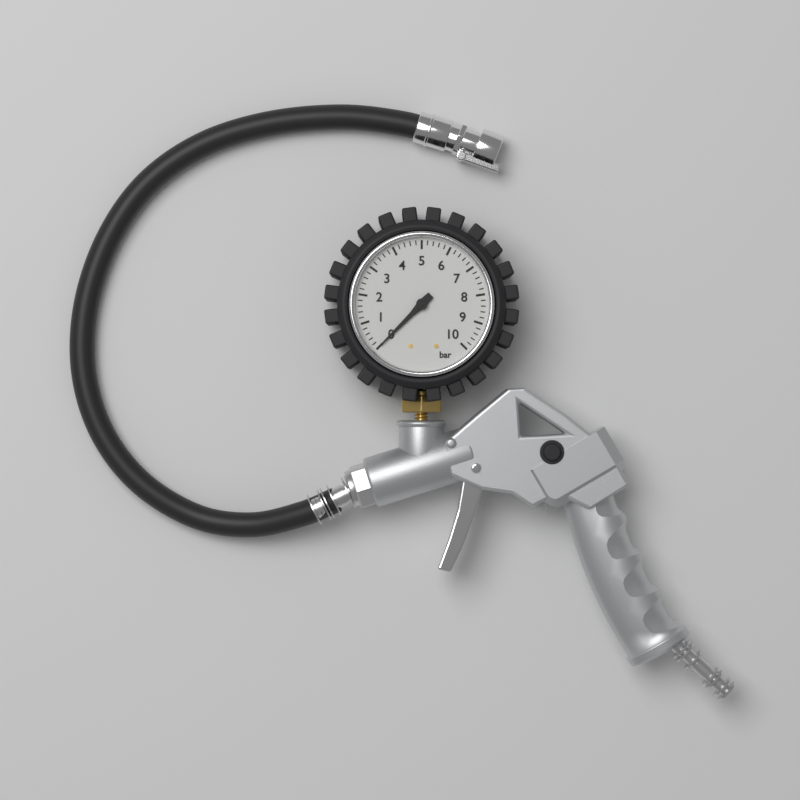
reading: 0.0 bar
